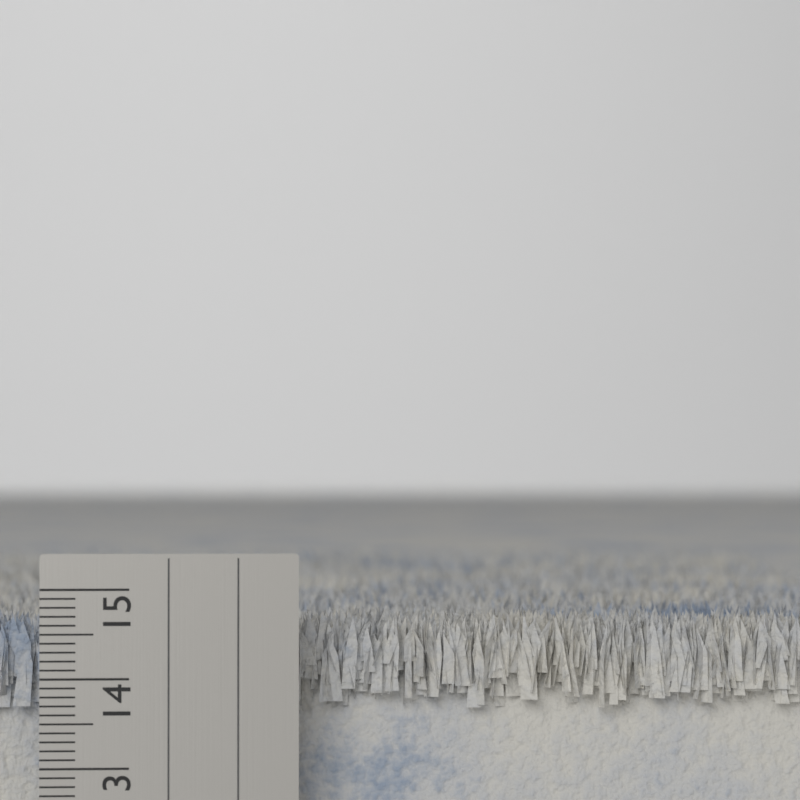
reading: 14.7 cm
